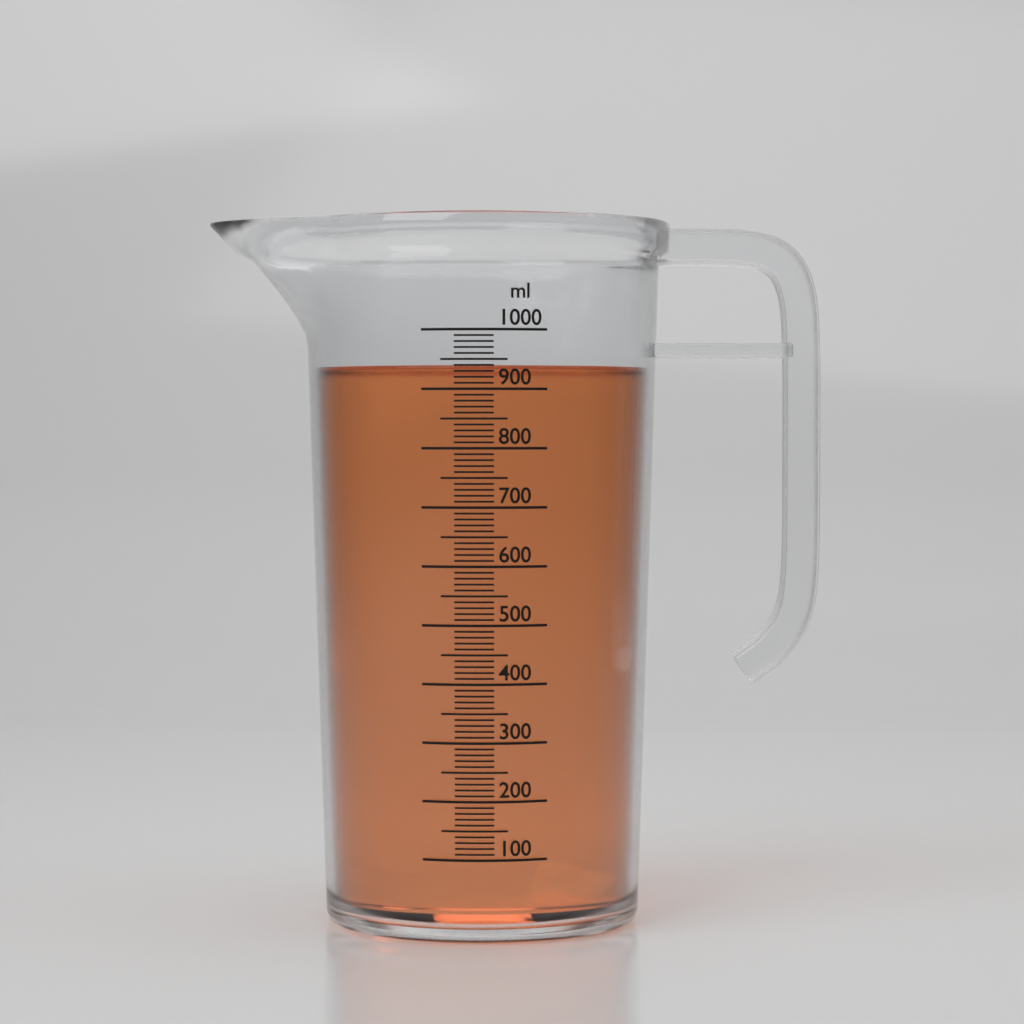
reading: 940 ml
